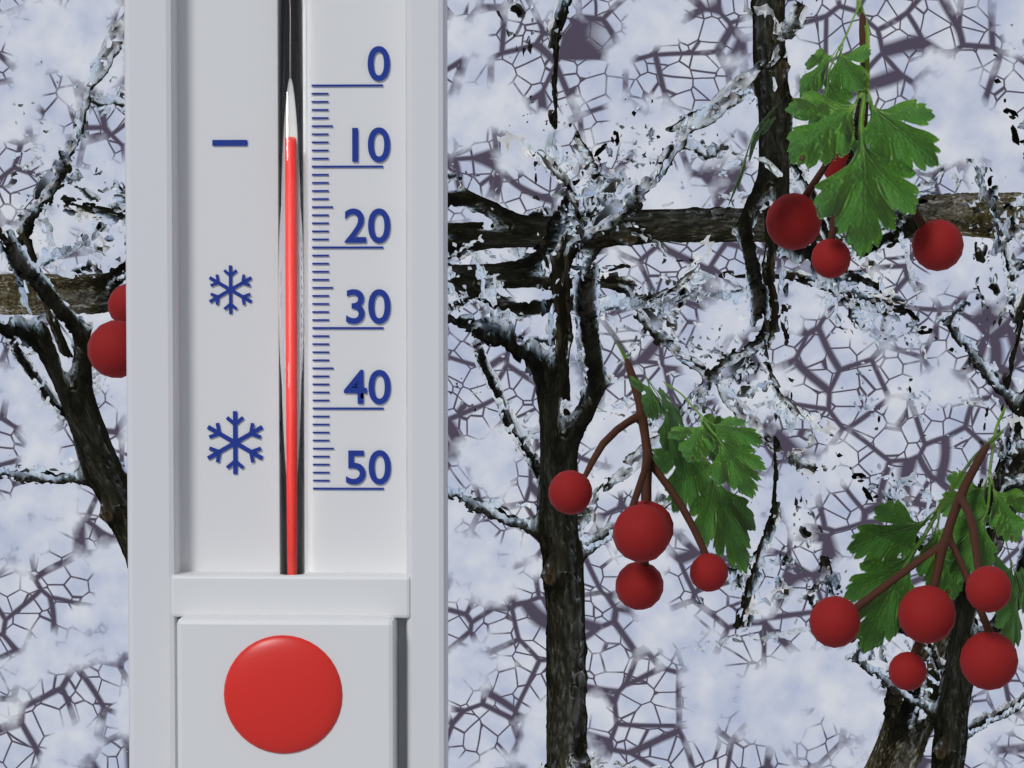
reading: 7 (no unit)
